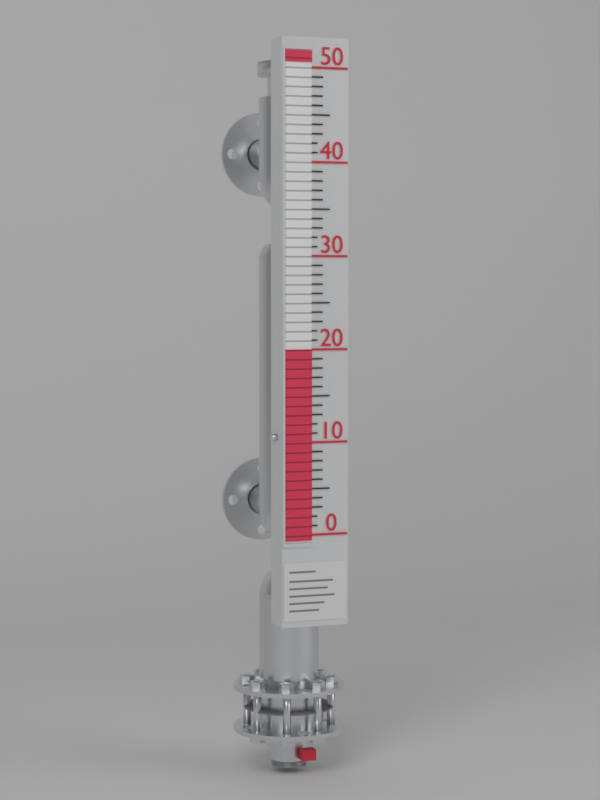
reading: 20 (no unit)
